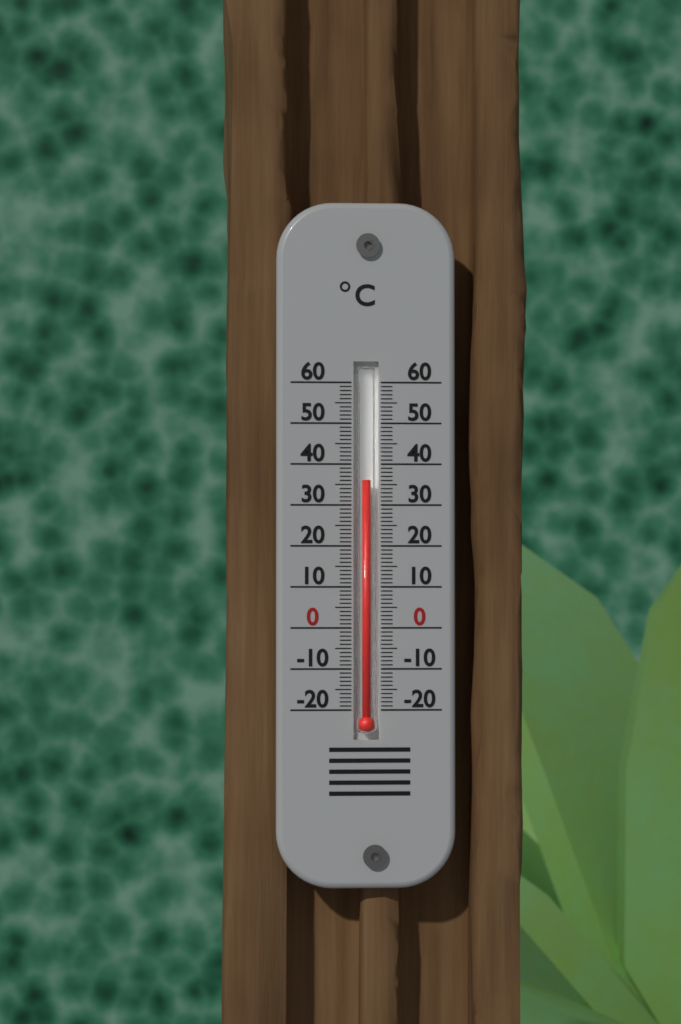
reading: 36 °C
